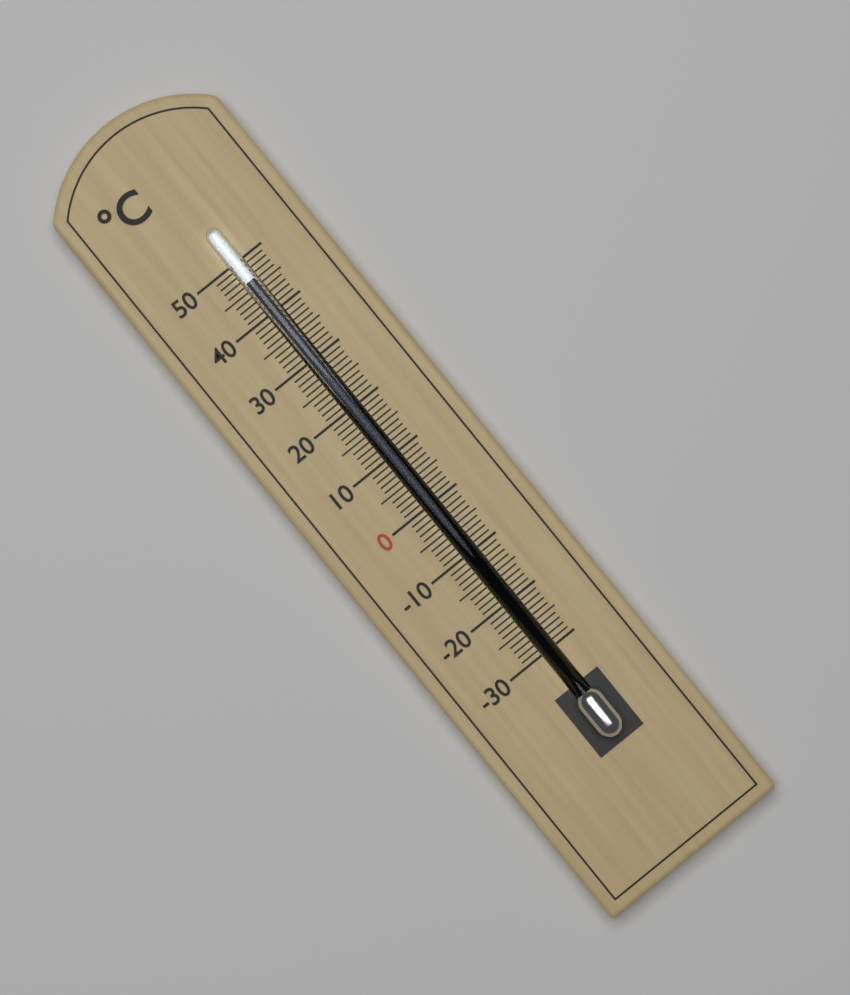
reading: 46 °C
